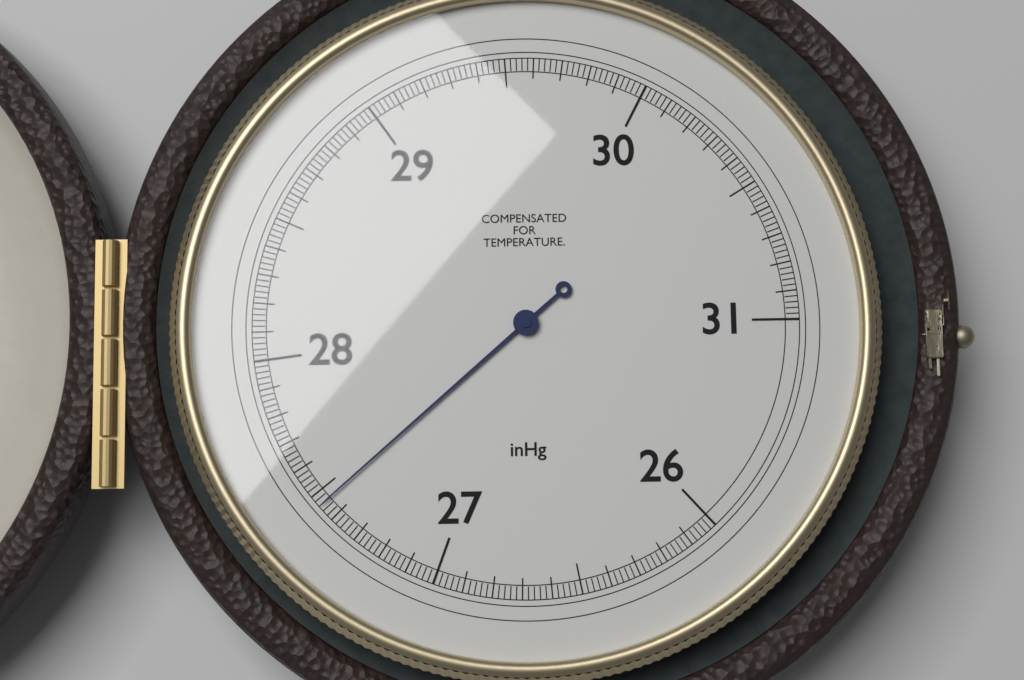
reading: 27.46 inHg
